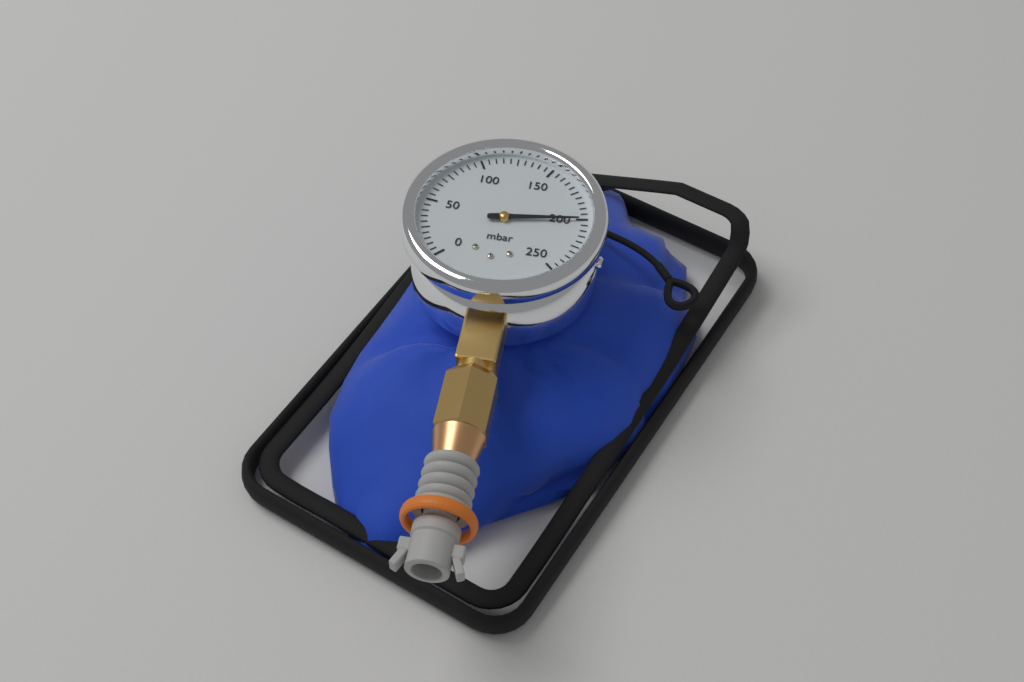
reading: 200 mbar
